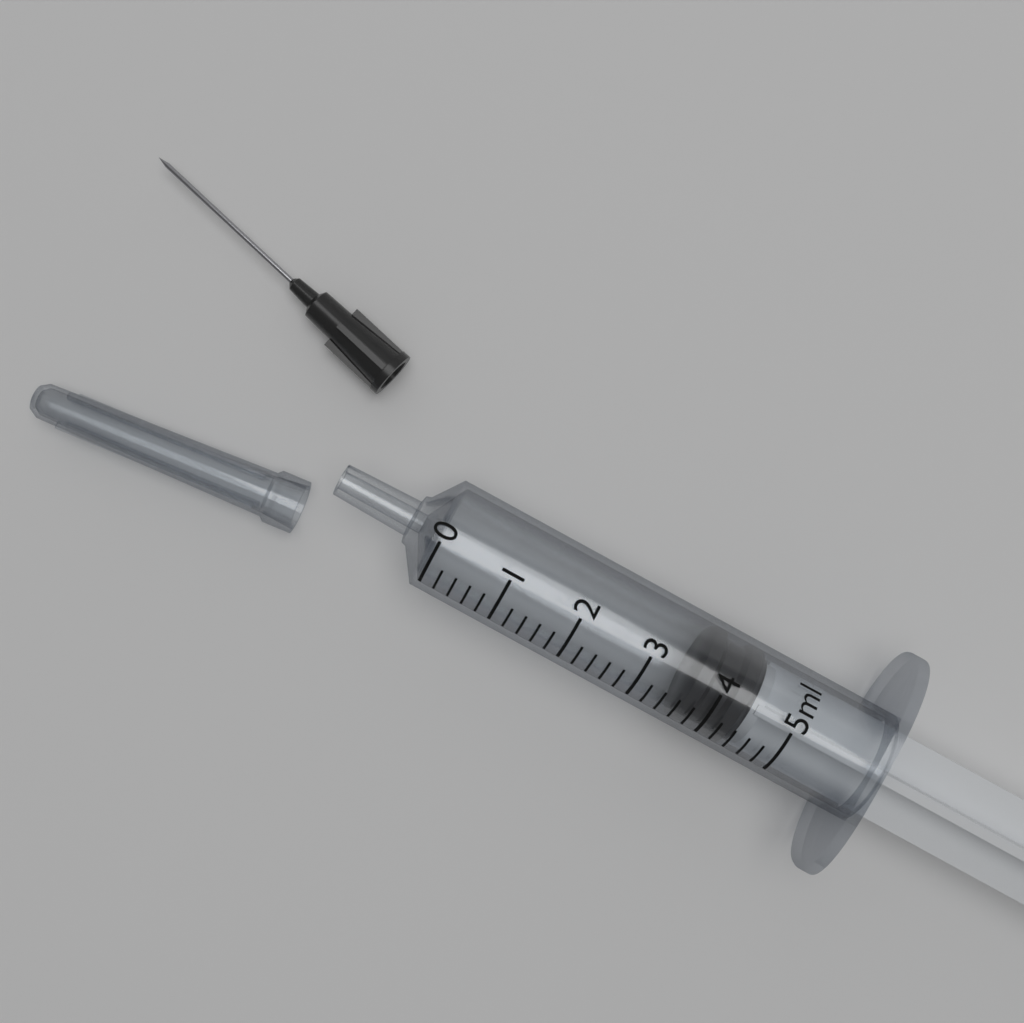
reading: 3.6 ml
